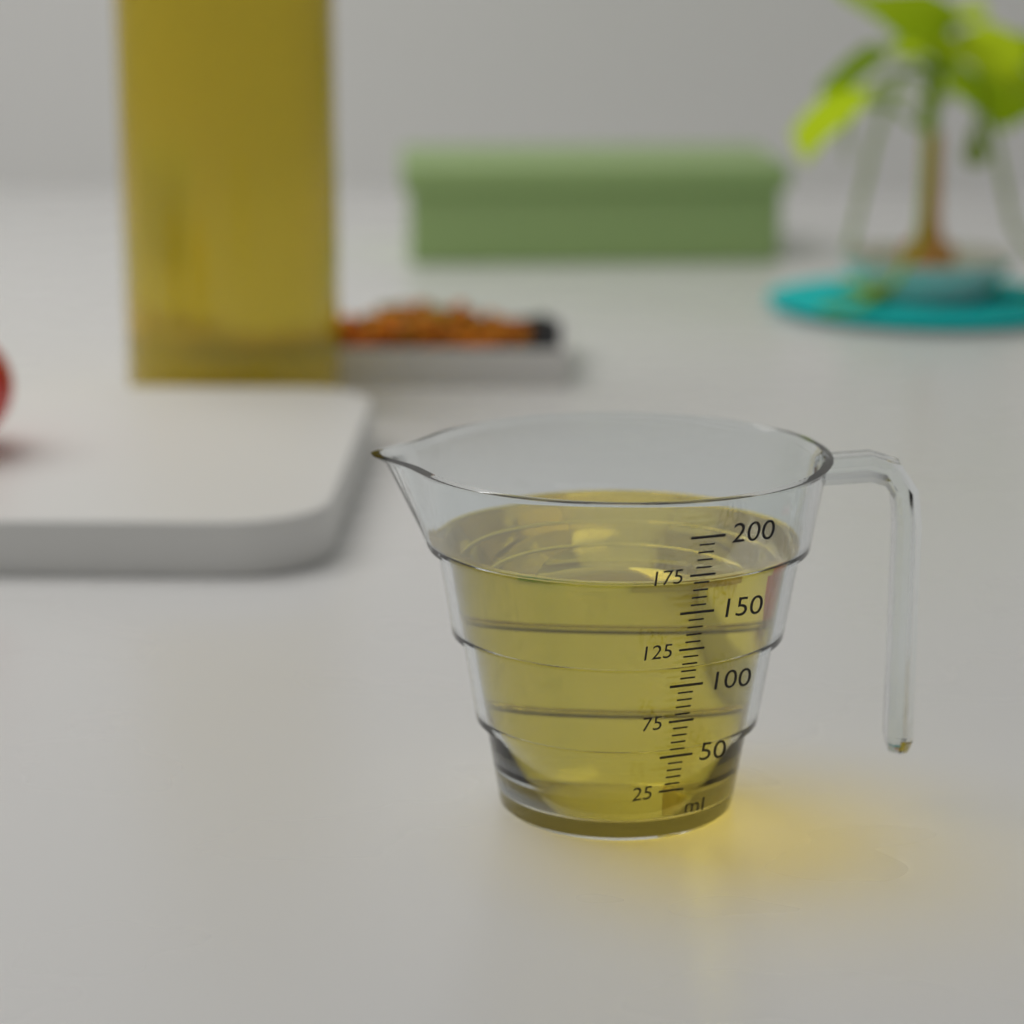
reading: 170 ml
